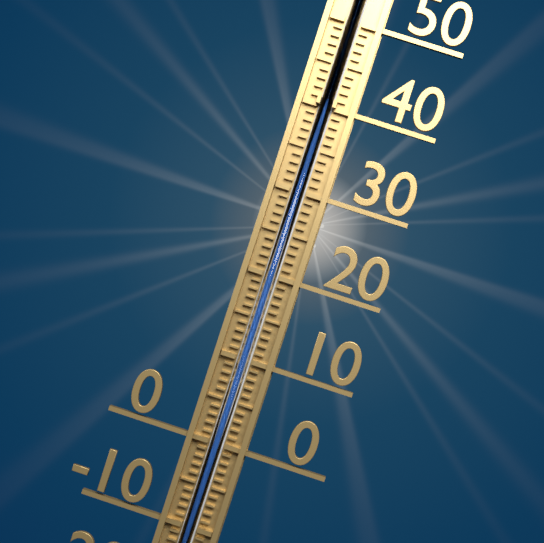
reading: 40 °C
